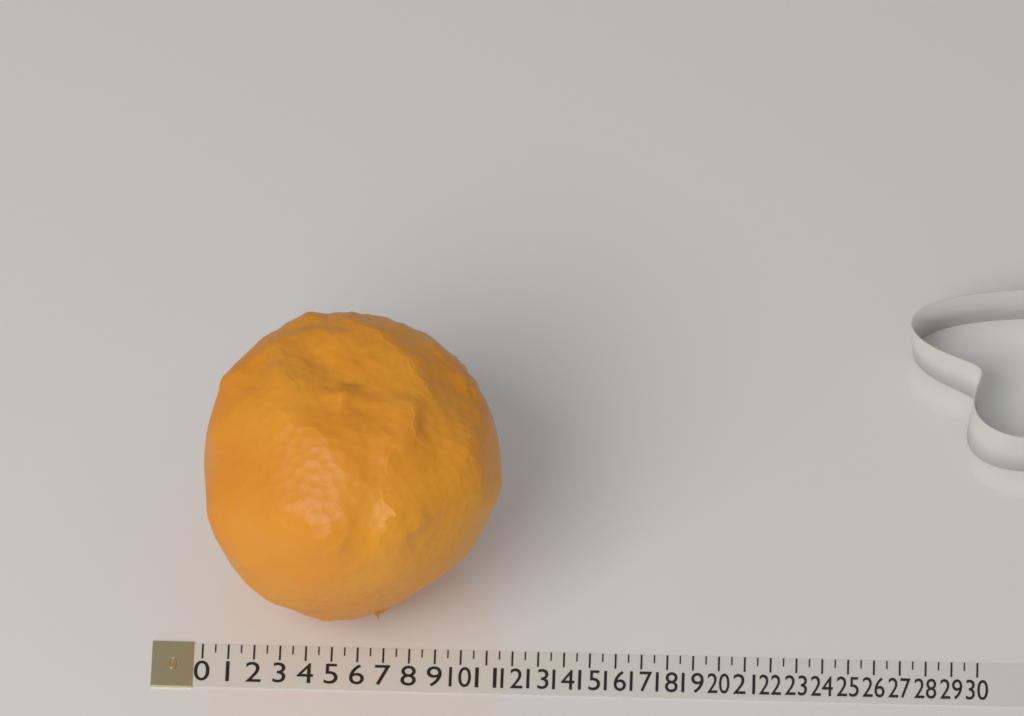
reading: 11.5 (no unit)
